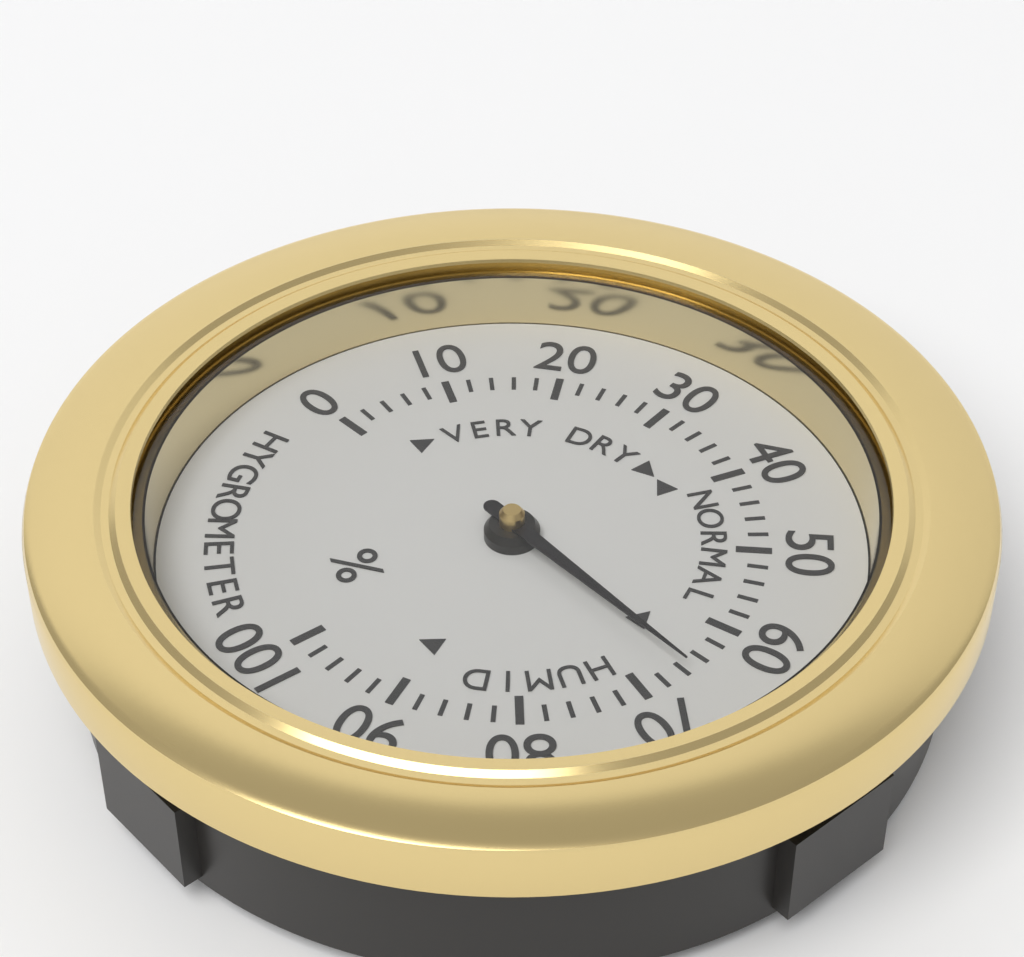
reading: 66 %
